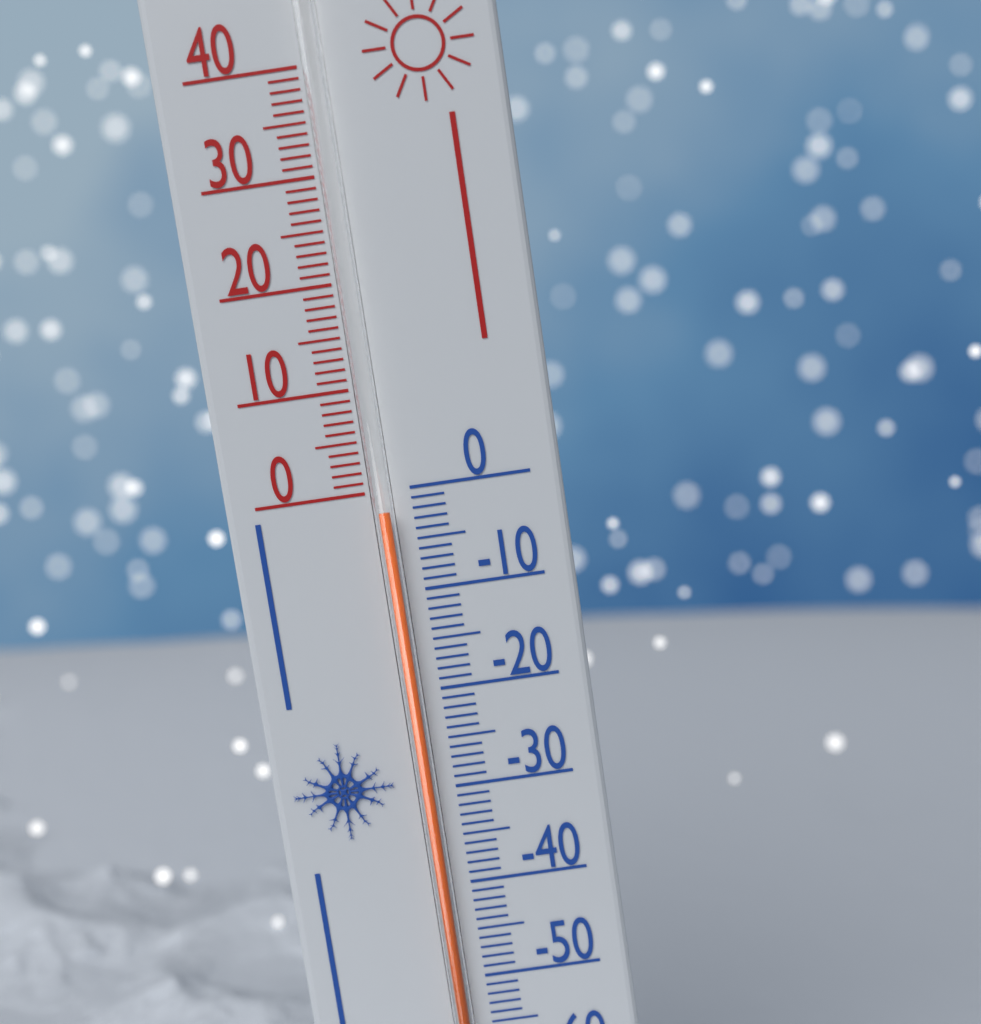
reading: -2 °C
